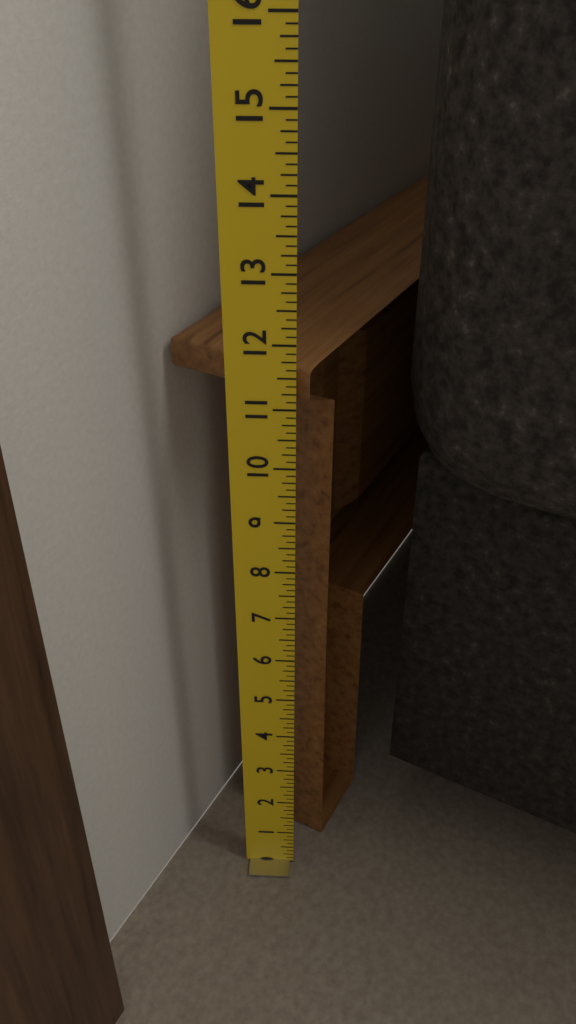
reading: 11.625 in
